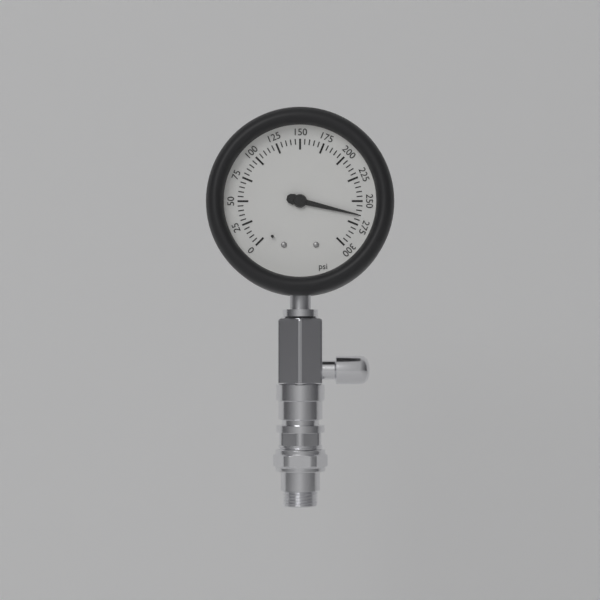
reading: 265 psi
